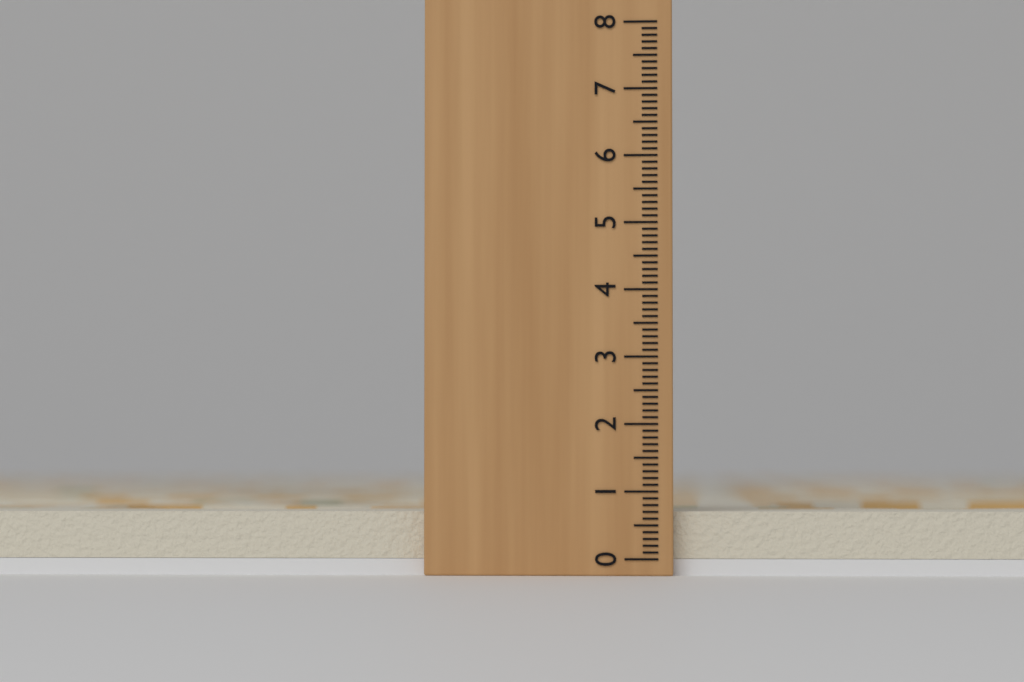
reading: 0.7 (no unit)
